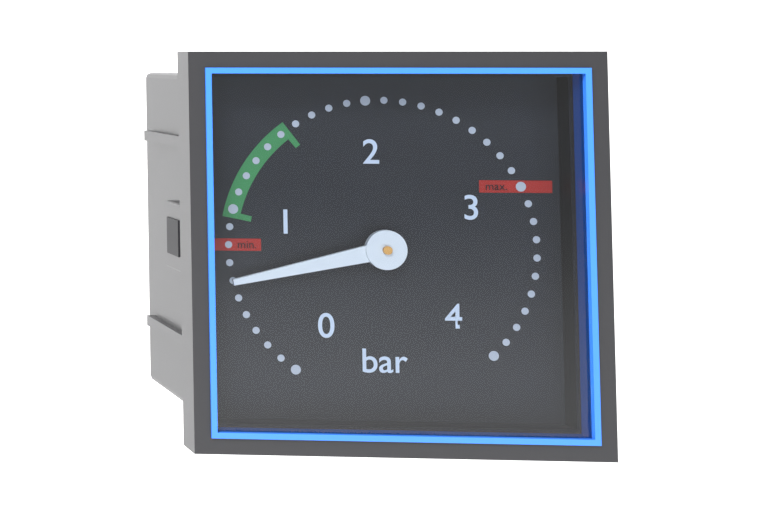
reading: 0.6 bar
